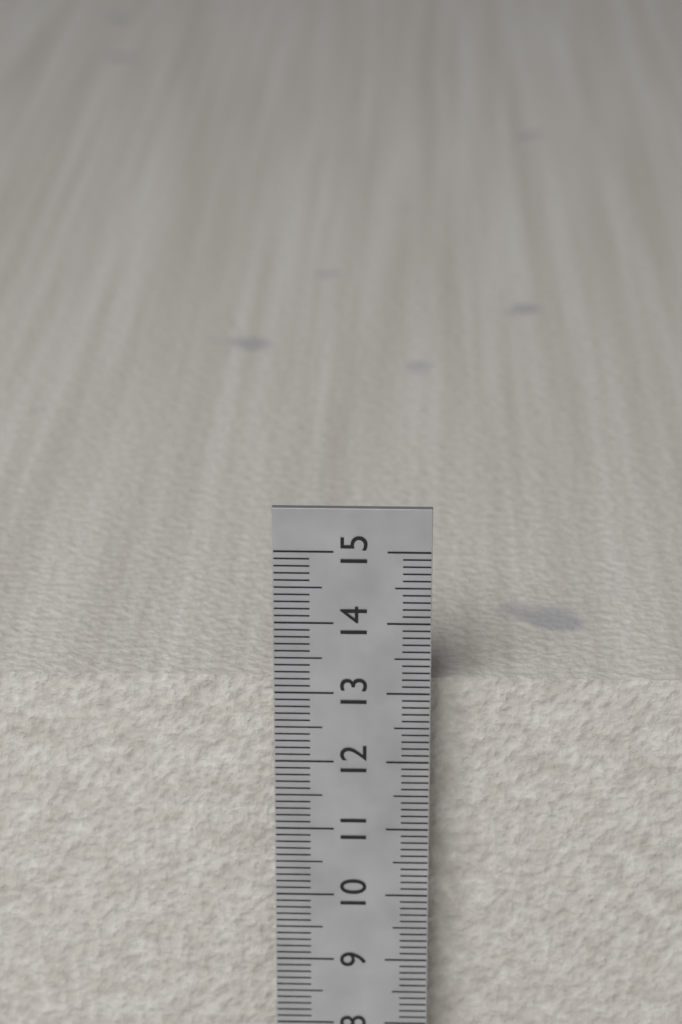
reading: 13.0 cm
